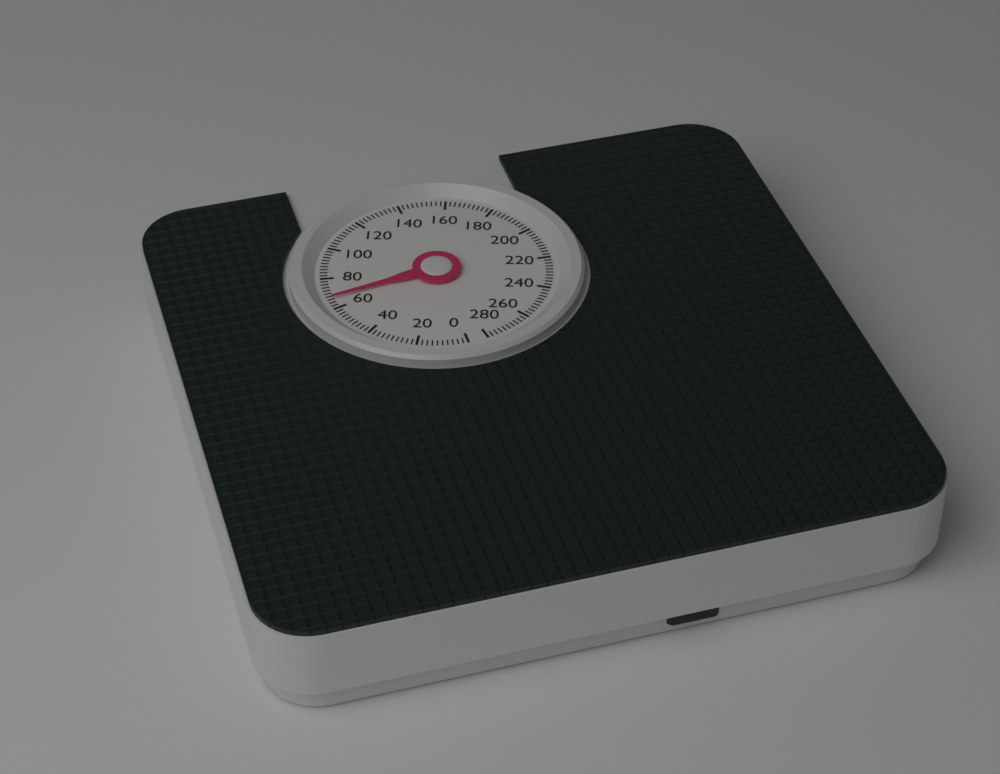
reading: 66 (no unit)
